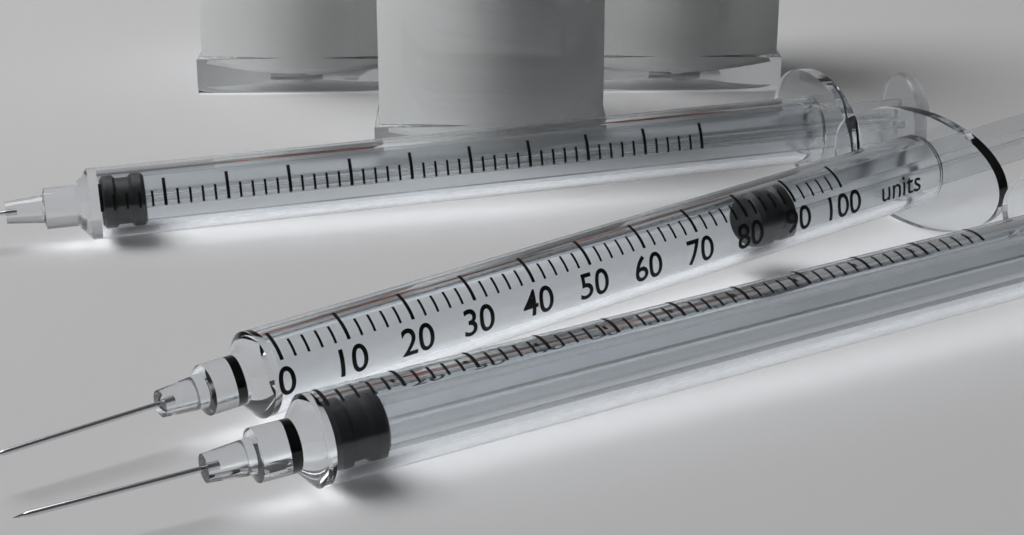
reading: 84 units
